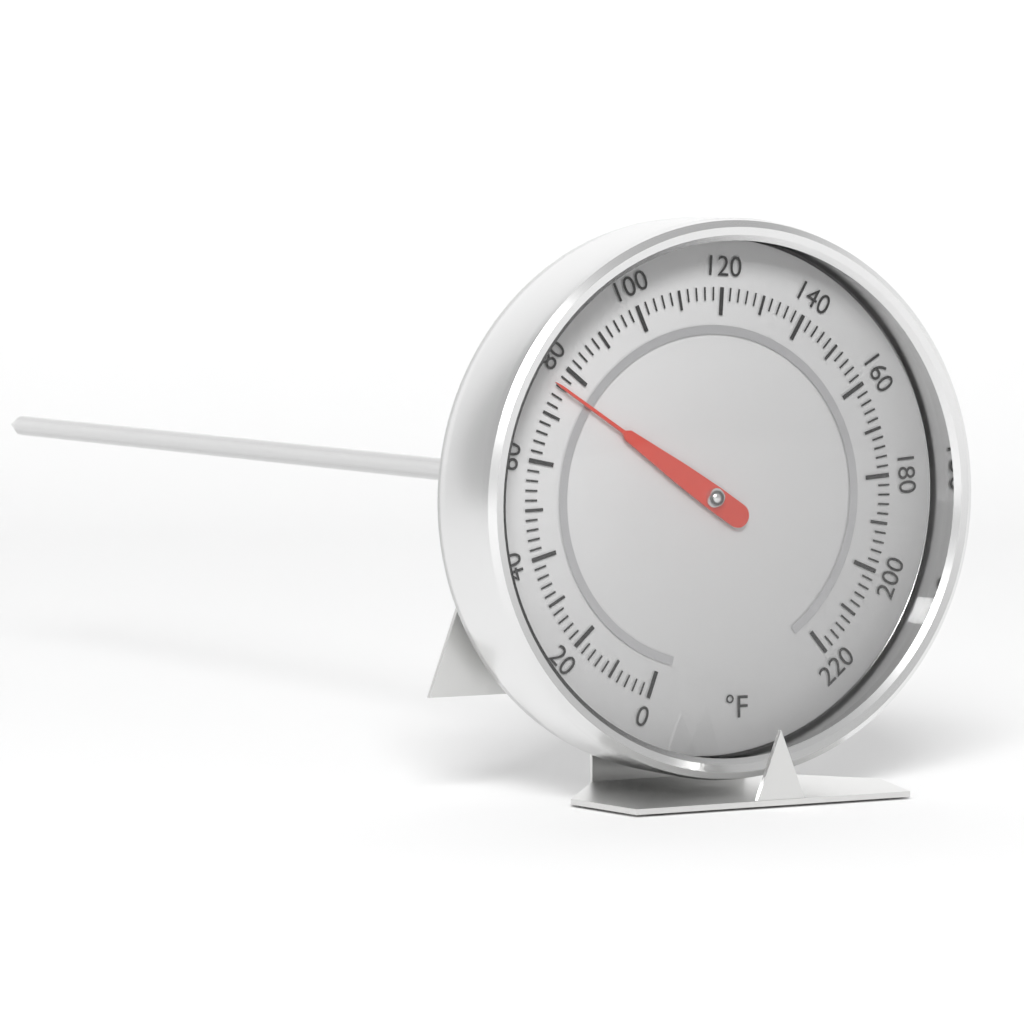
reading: 76 °F
